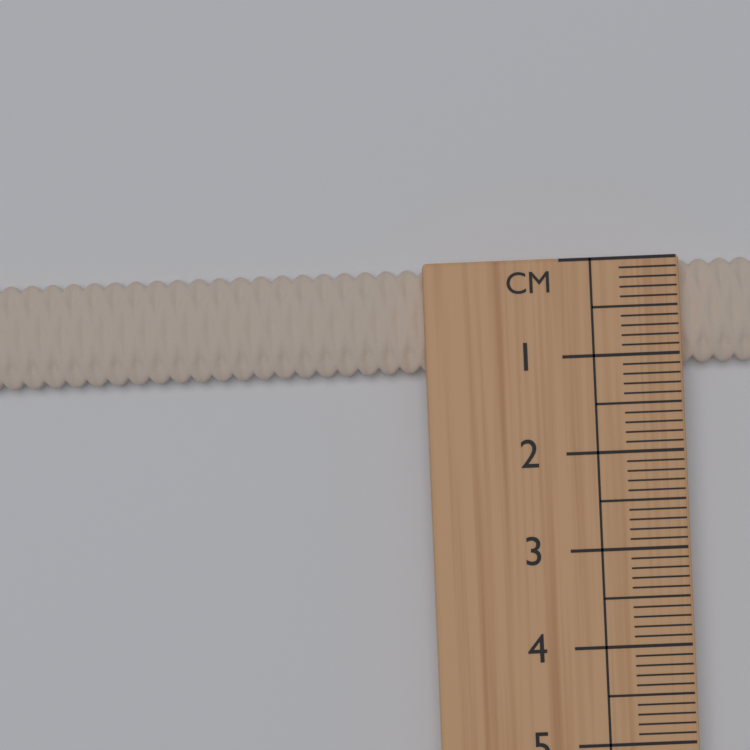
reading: 1.1 cm
